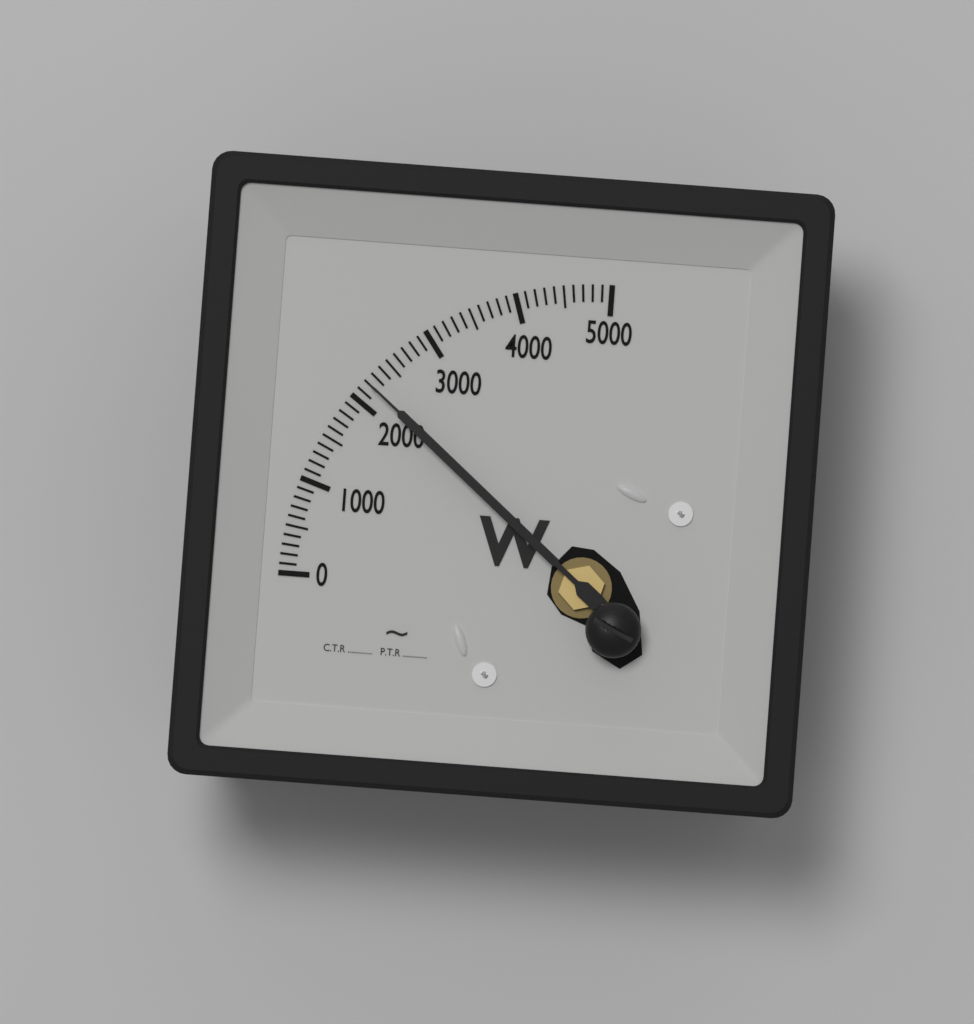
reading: 2200 W
